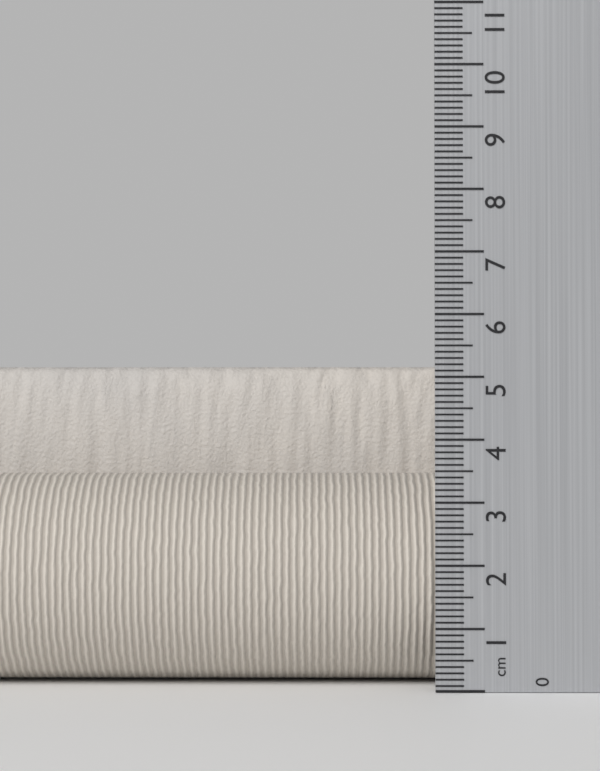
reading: 5.3 cm
